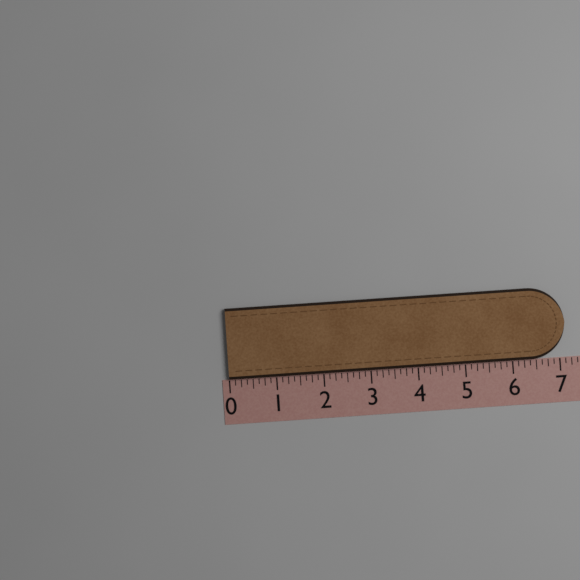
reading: 7.125 (no unit)
